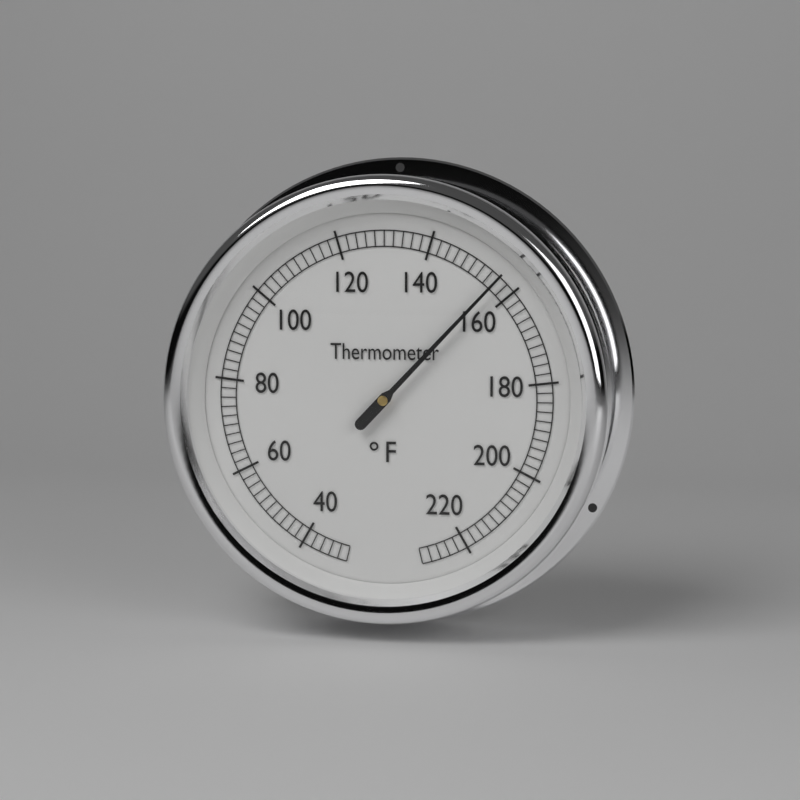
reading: 156 °F
